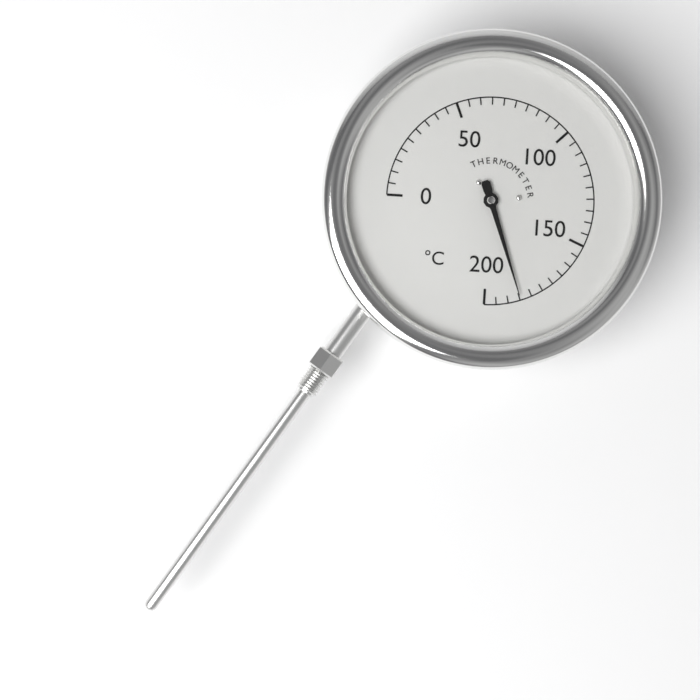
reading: 185 °C
